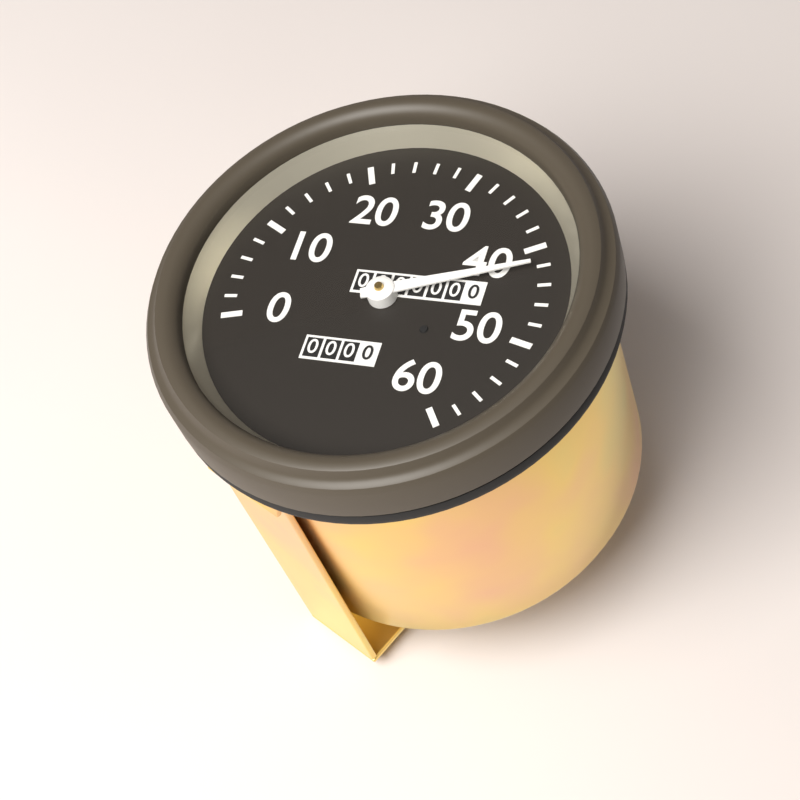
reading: 42 (no unit)
